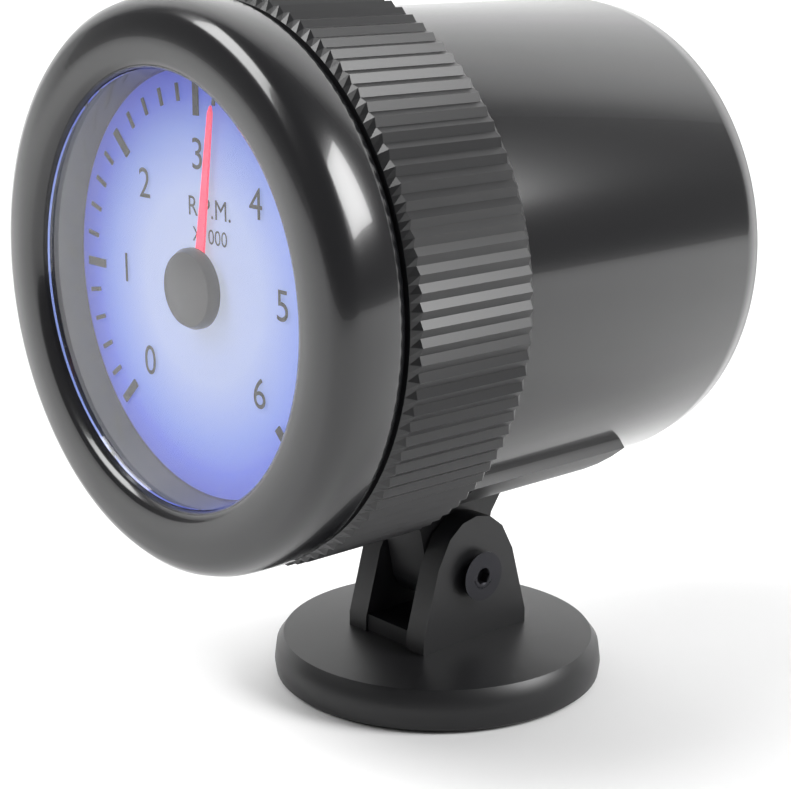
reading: 3.2 RPM x1000
